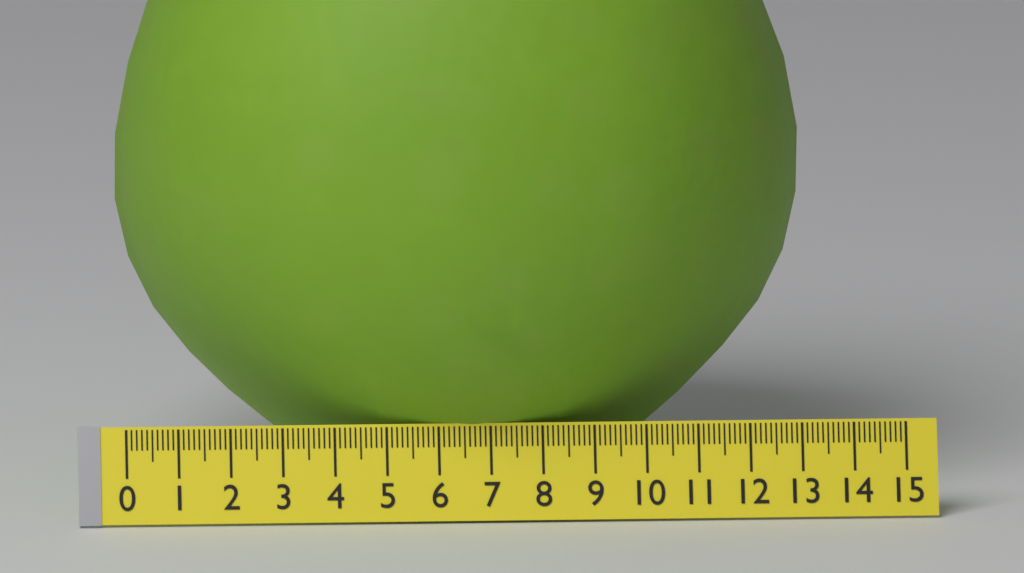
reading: 13.3 (no unit)
